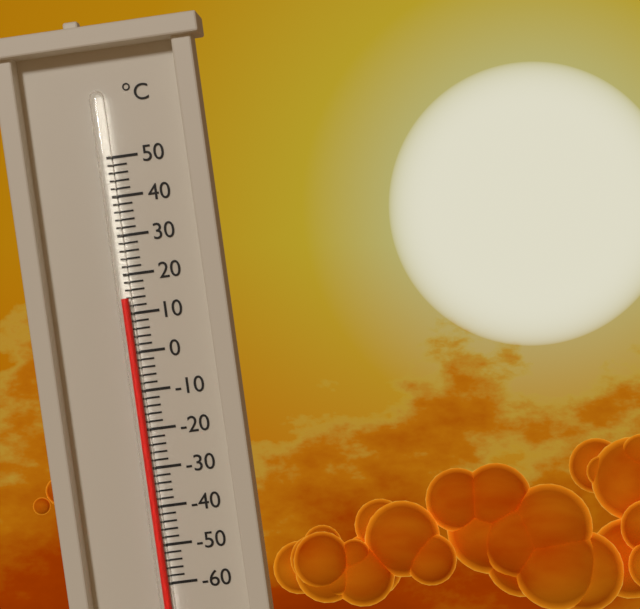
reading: 14 °C
